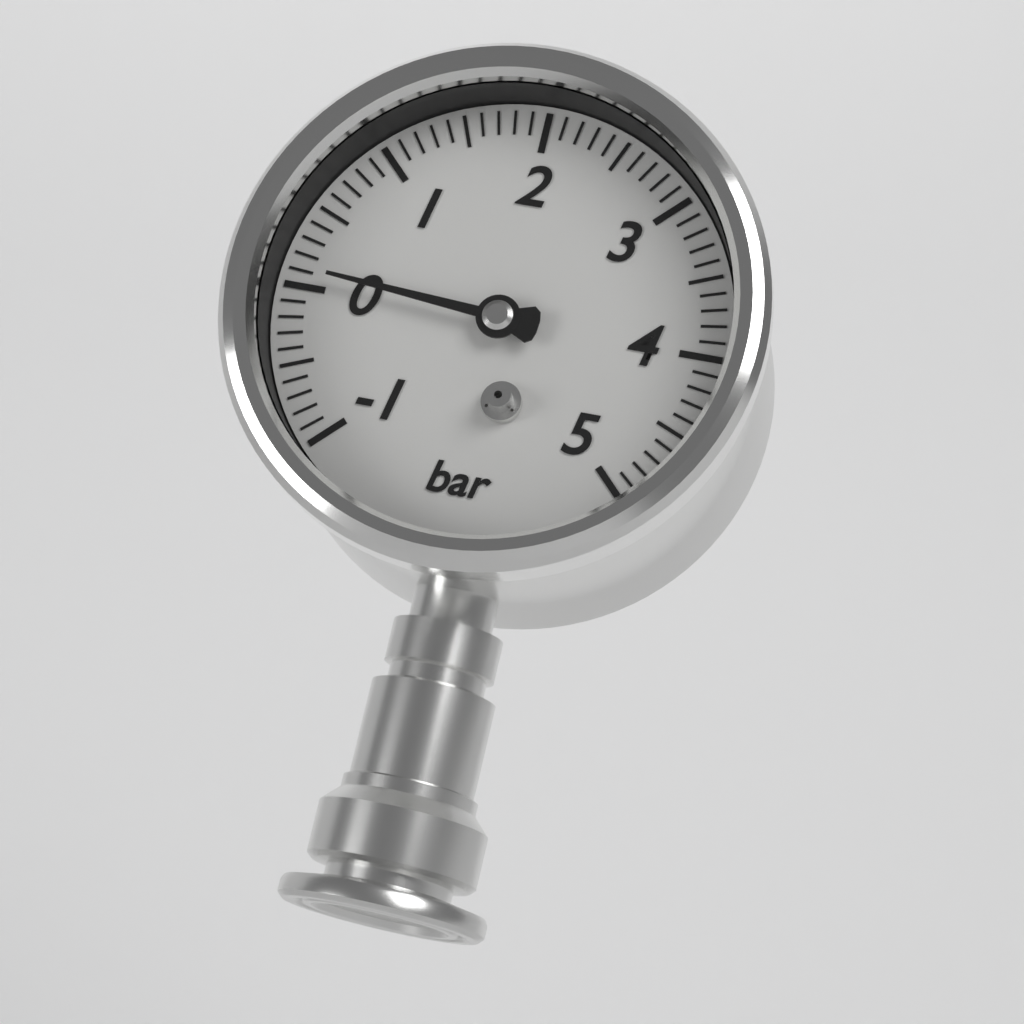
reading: 0.1 bar
